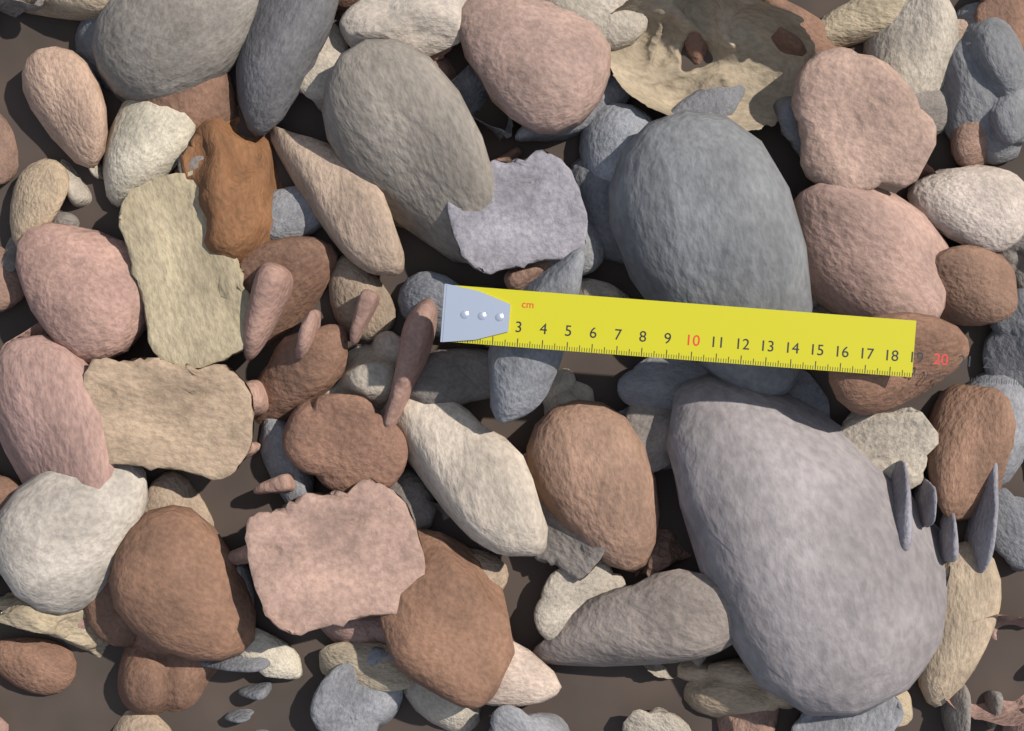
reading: 18.9 cm
